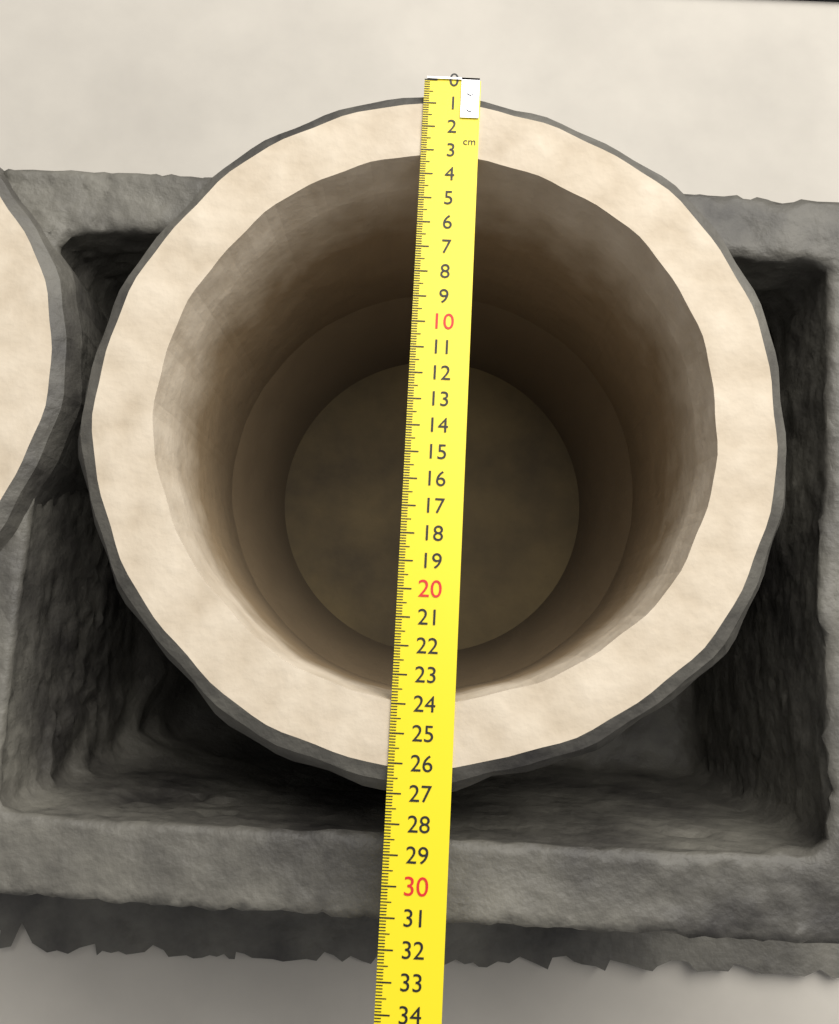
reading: 27.1 cm
